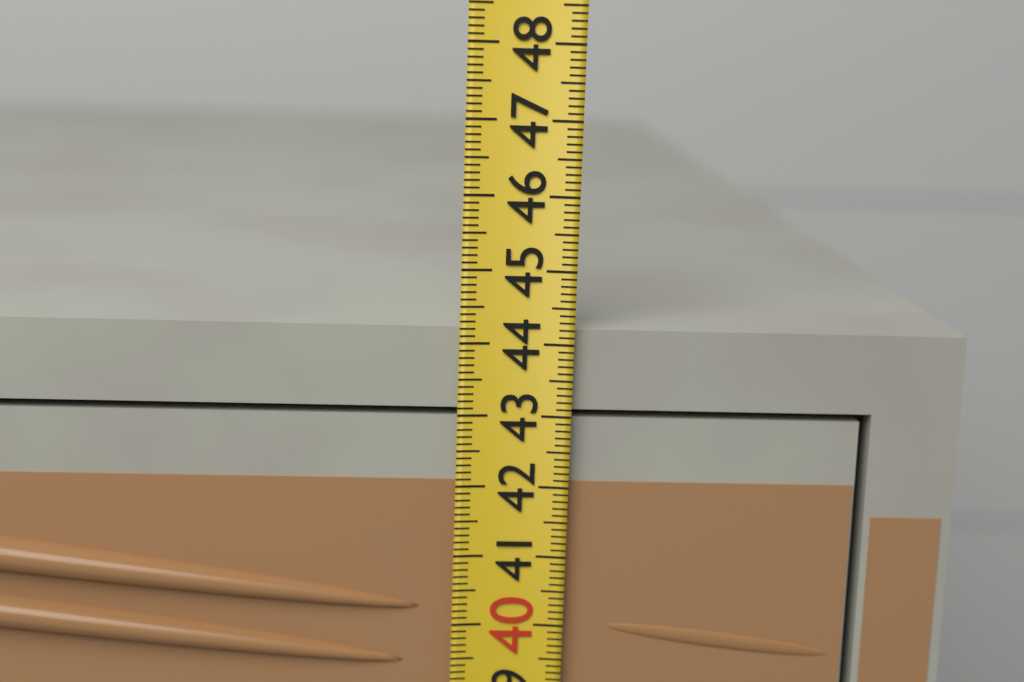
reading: 44.2 (no unit)
